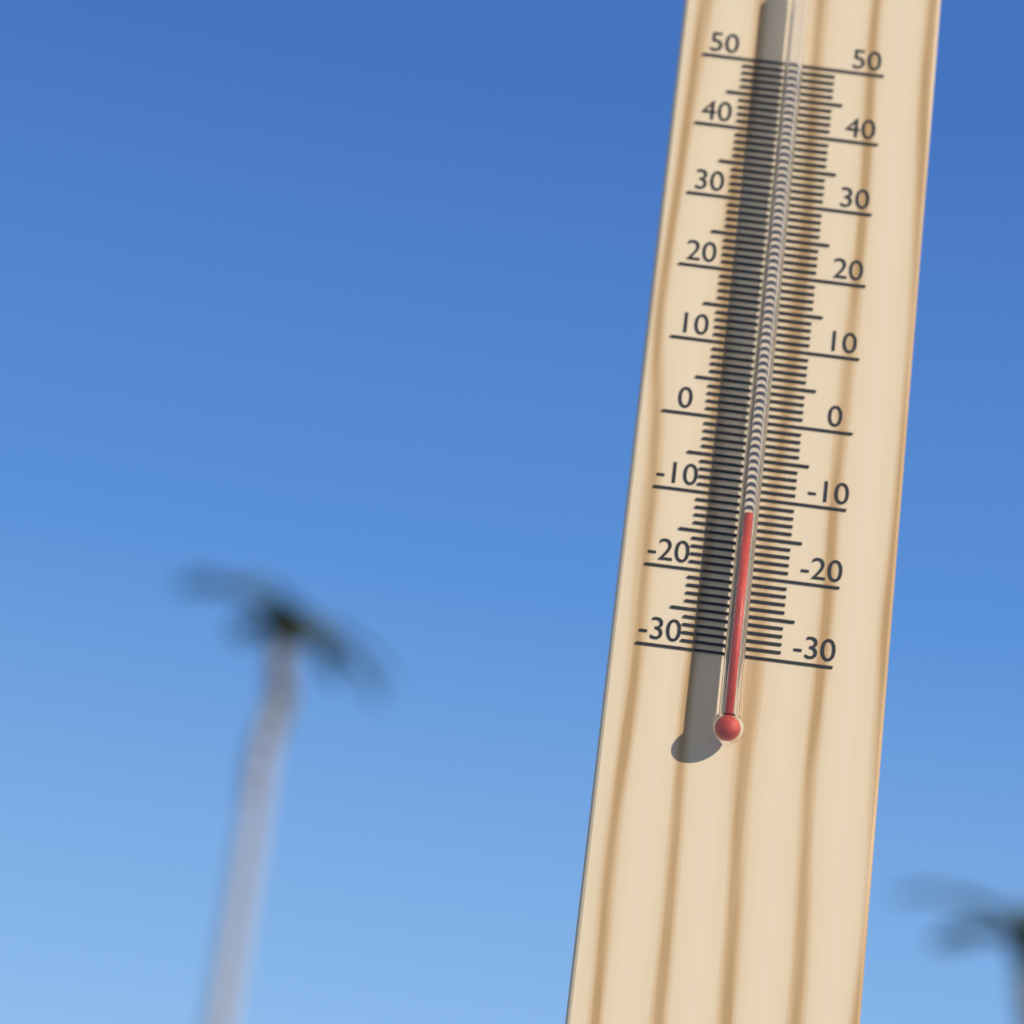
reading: -13 °C
